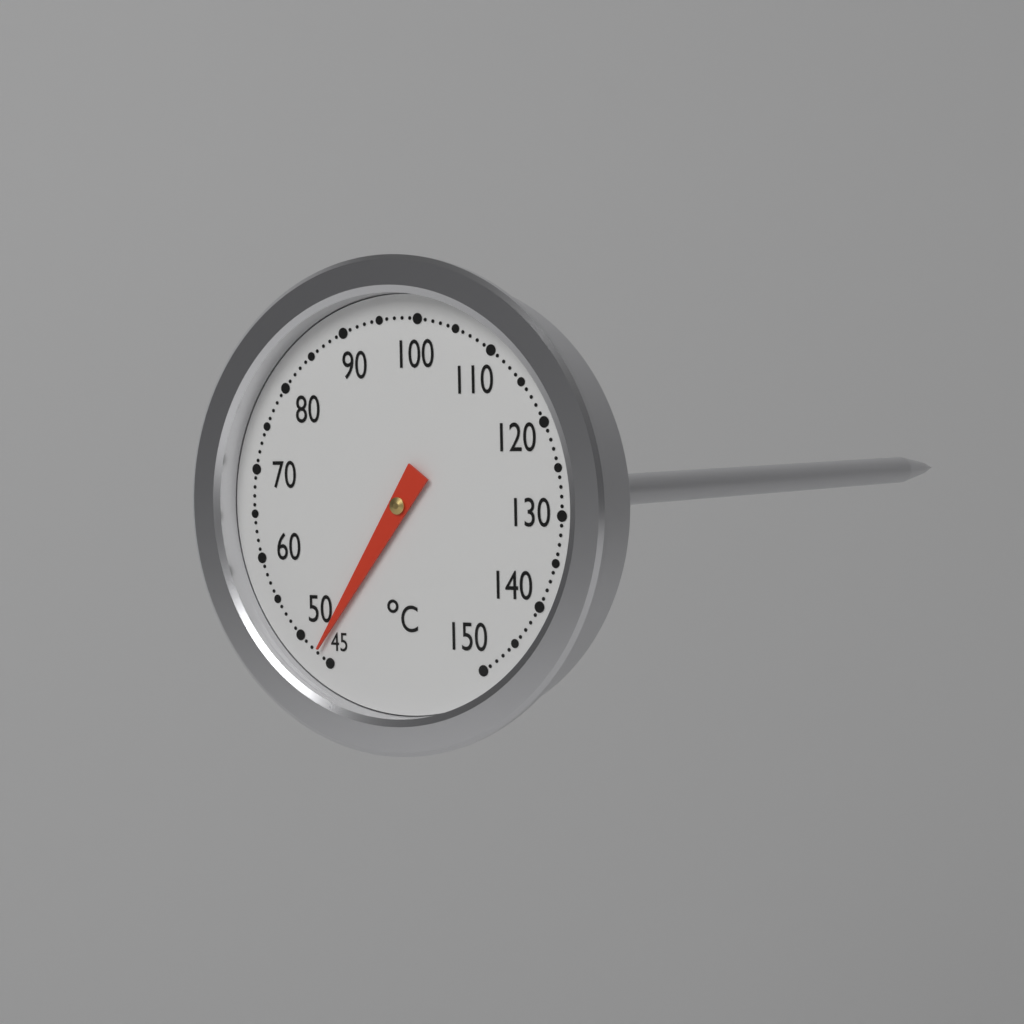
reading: 47 °C
